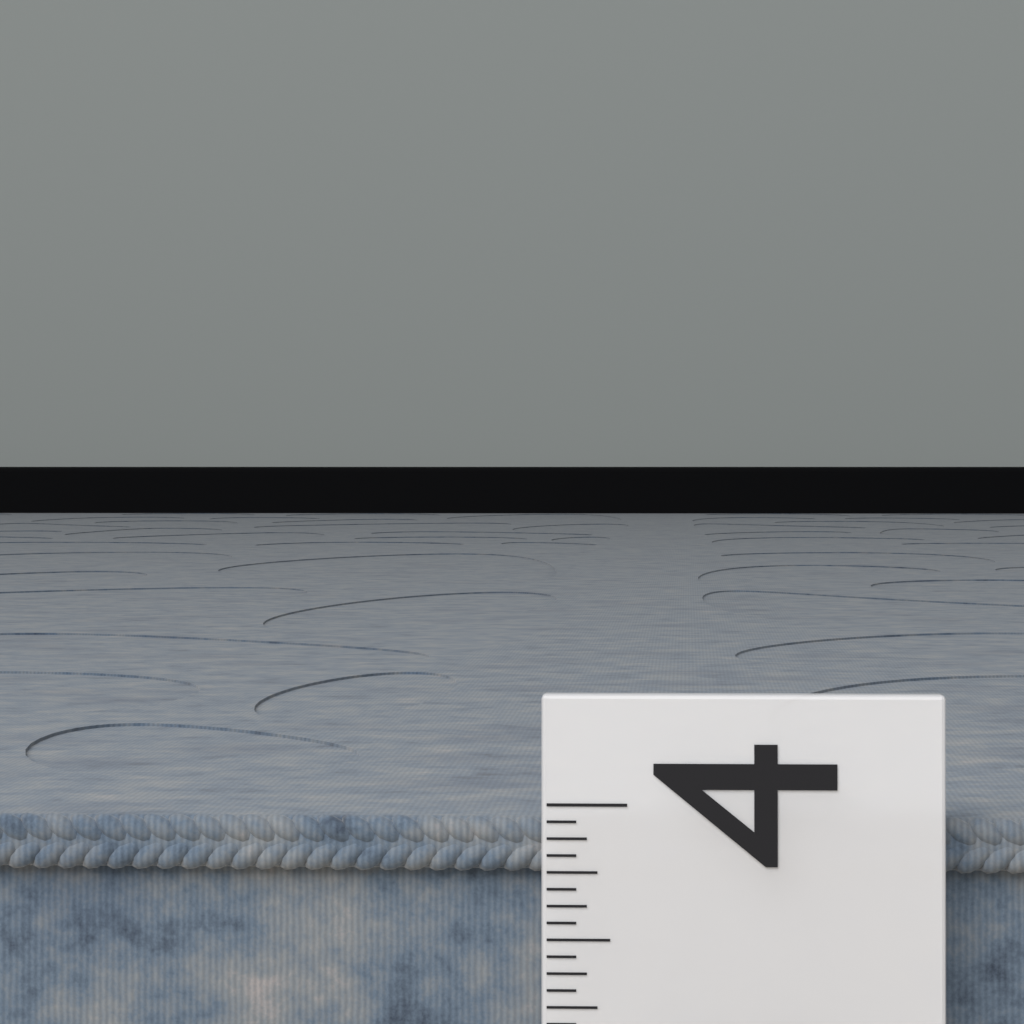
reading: 3.9375 (no unit)
